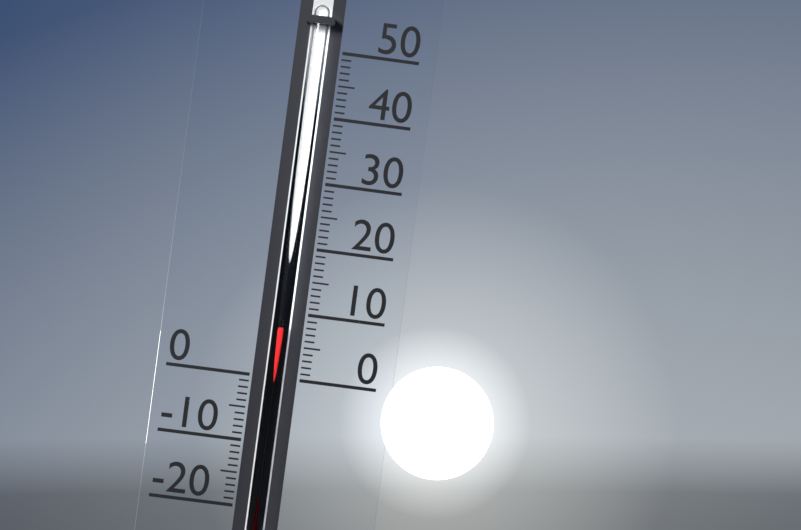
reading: 8 (no unit)
